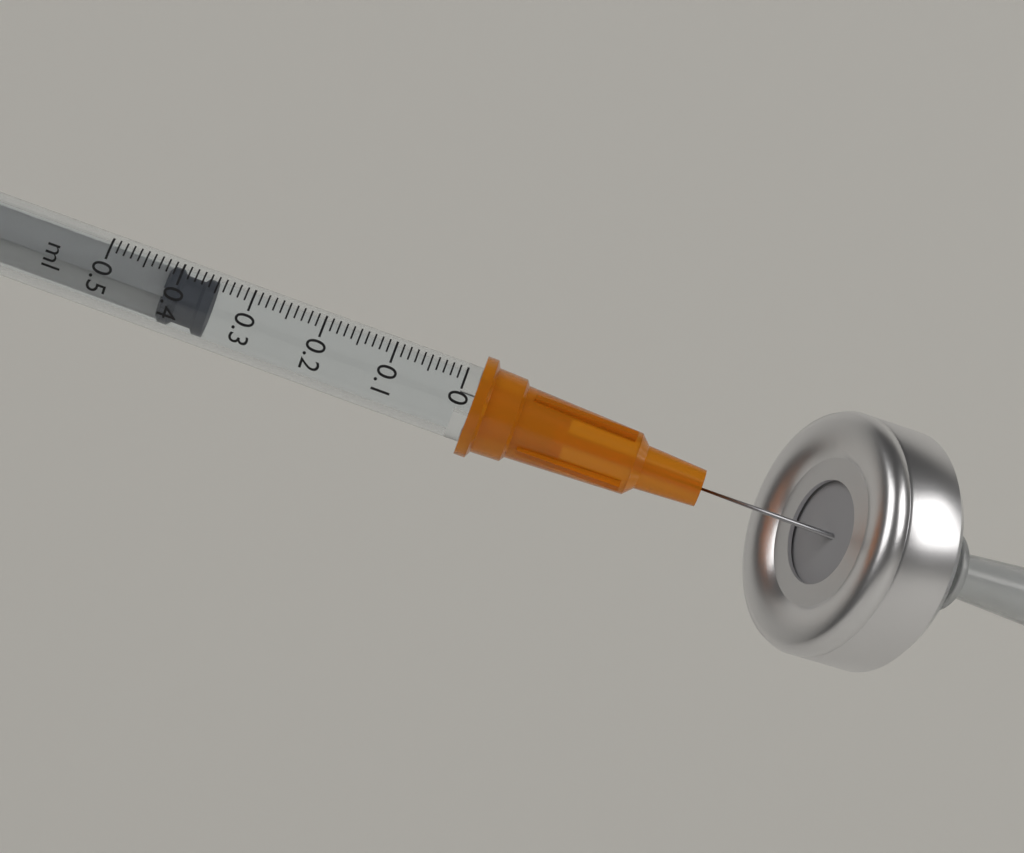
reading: 0.35 ml
